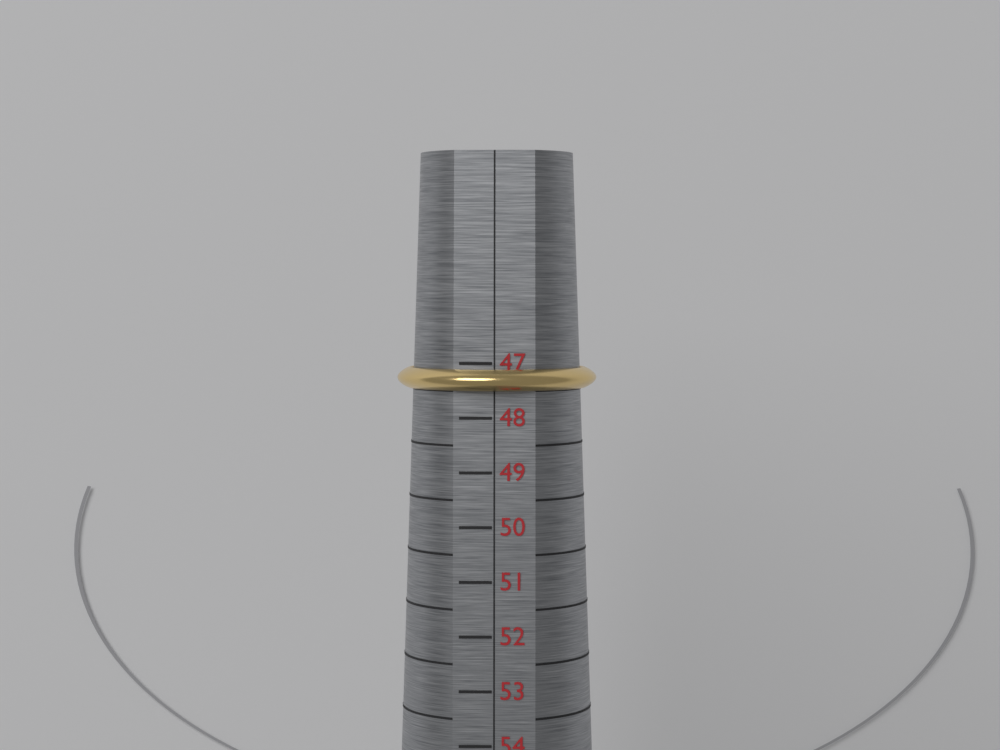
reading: 47.5 (no unit)
